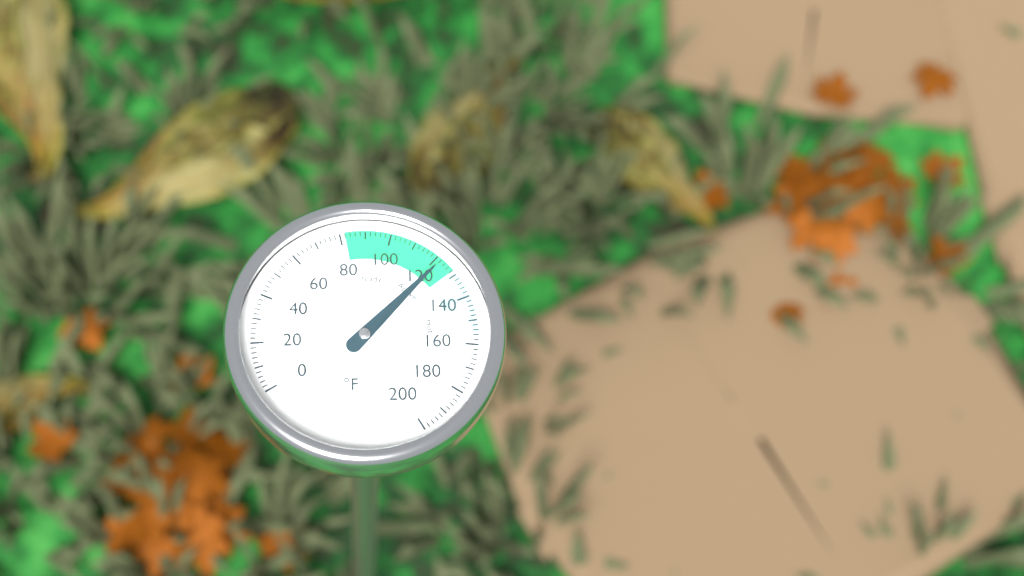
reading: 122 °F
